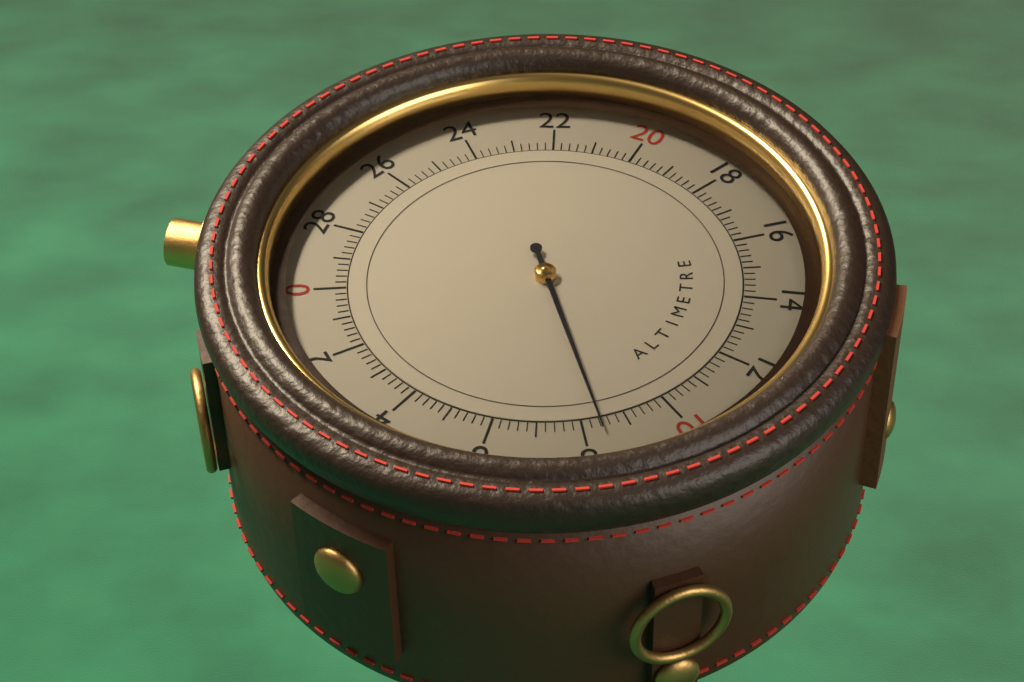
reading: 8.4 (no unit)
